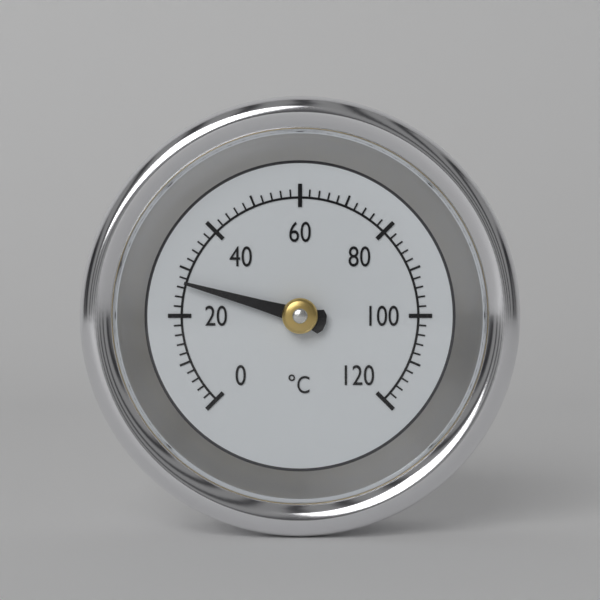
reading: 27 °C
